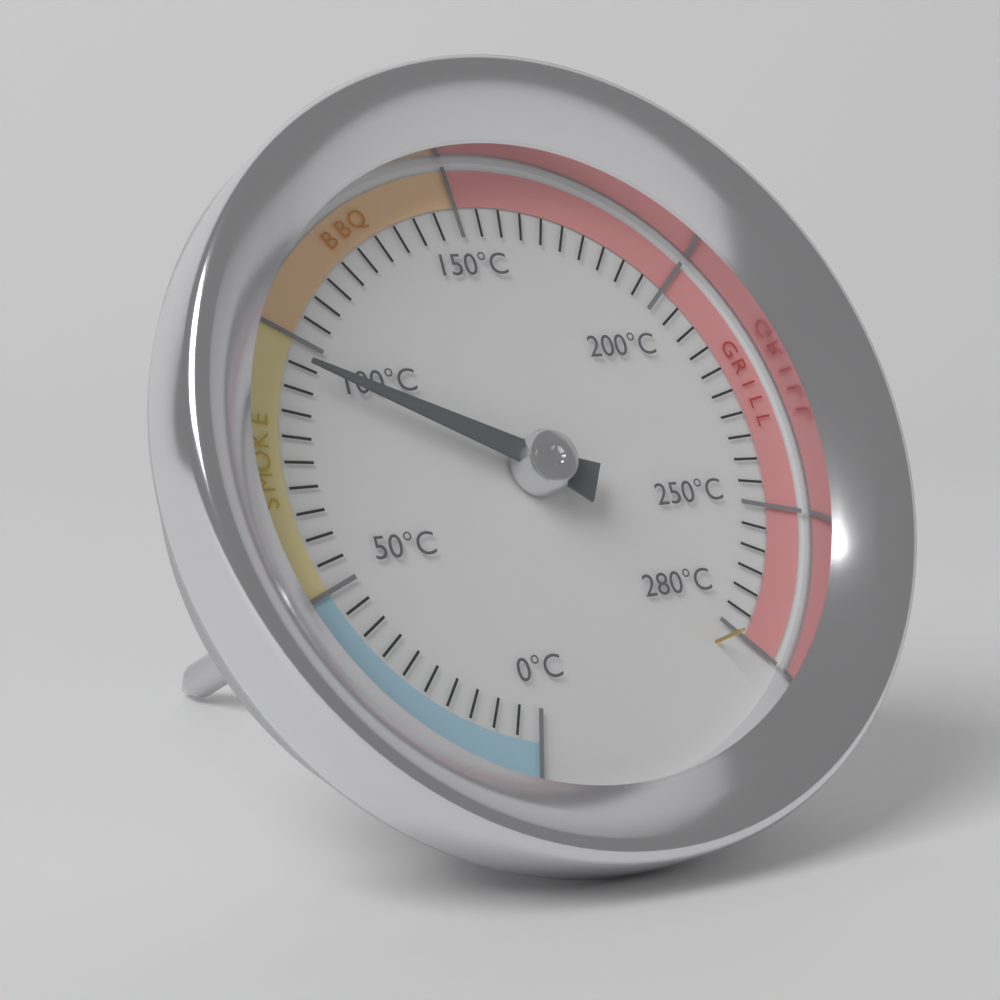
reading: 95 °C
